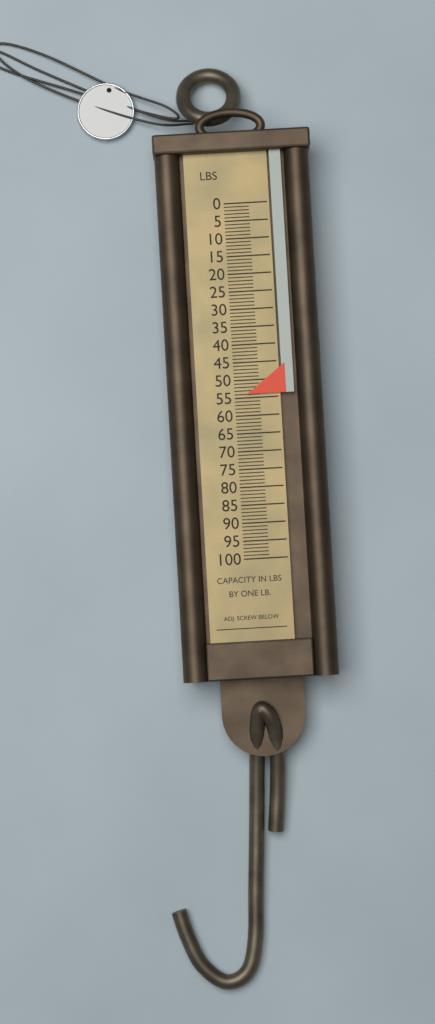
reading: 54 lb
